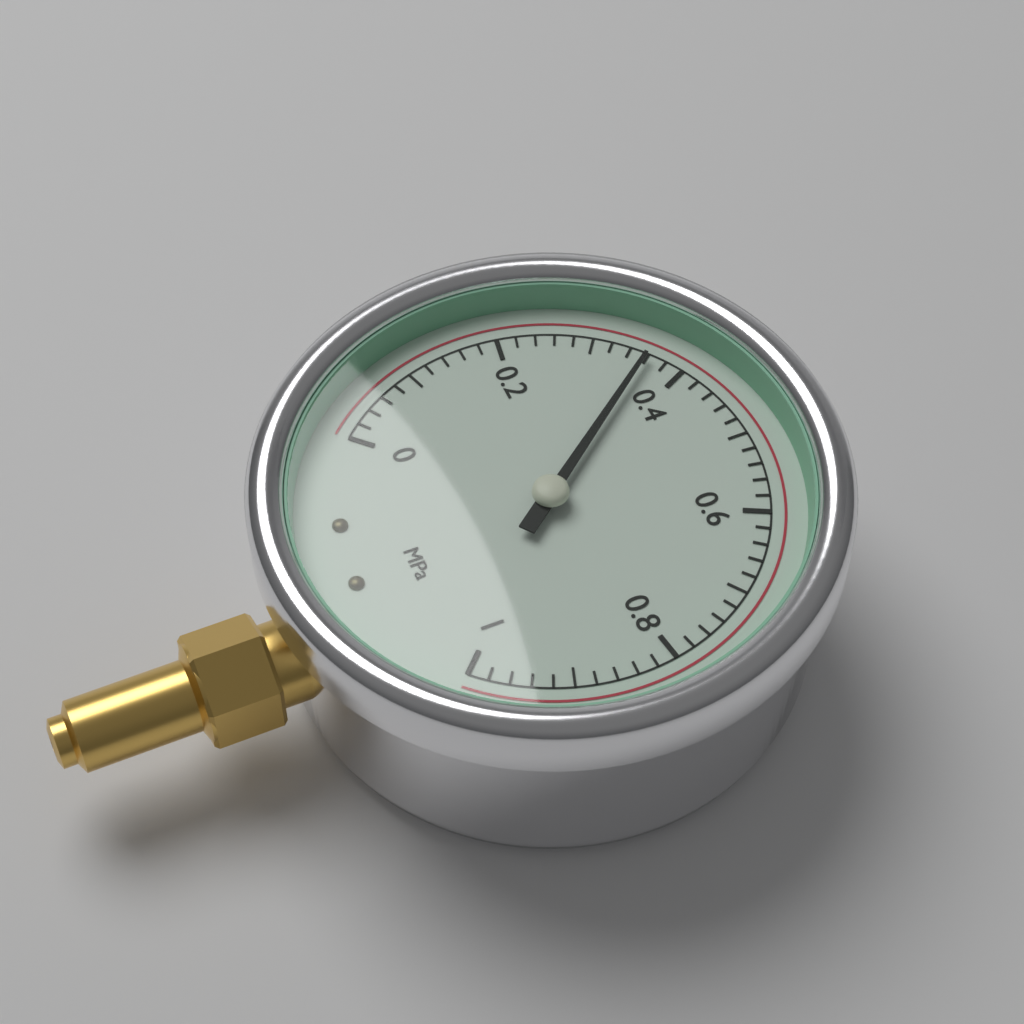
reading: 0.36 MPa
